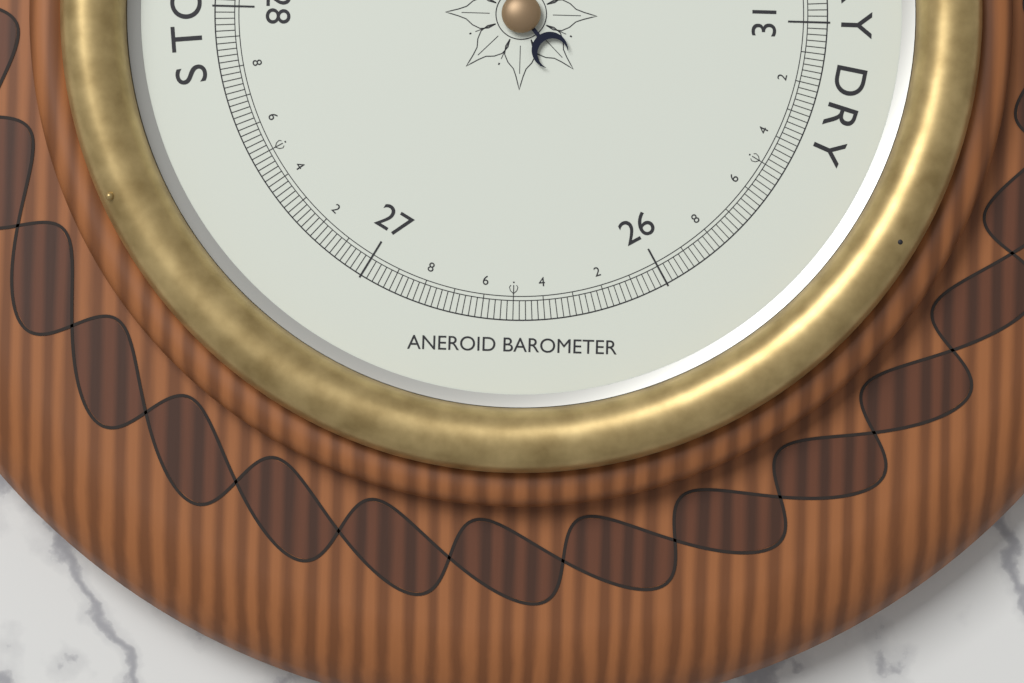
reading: 28.84 inHg
